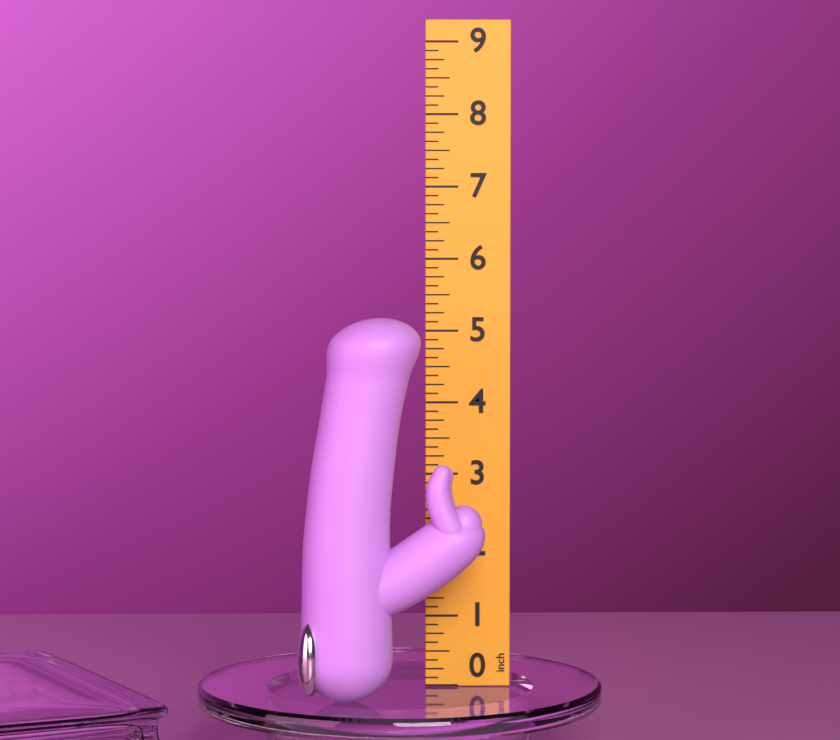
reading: 5.250 inch
